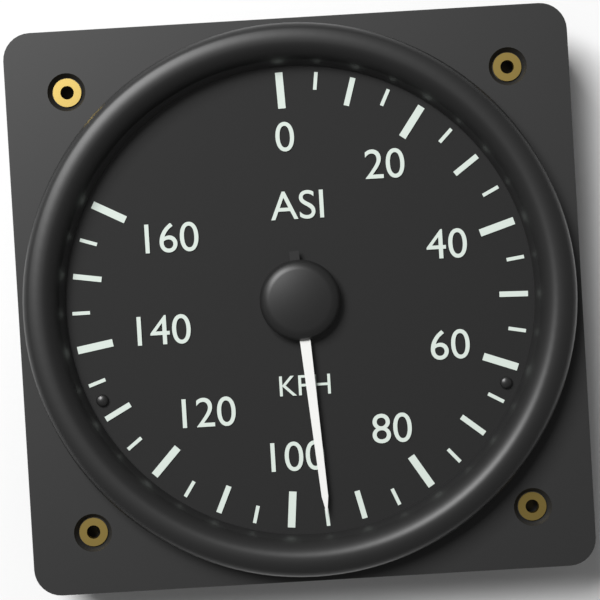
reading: 95 KPH
